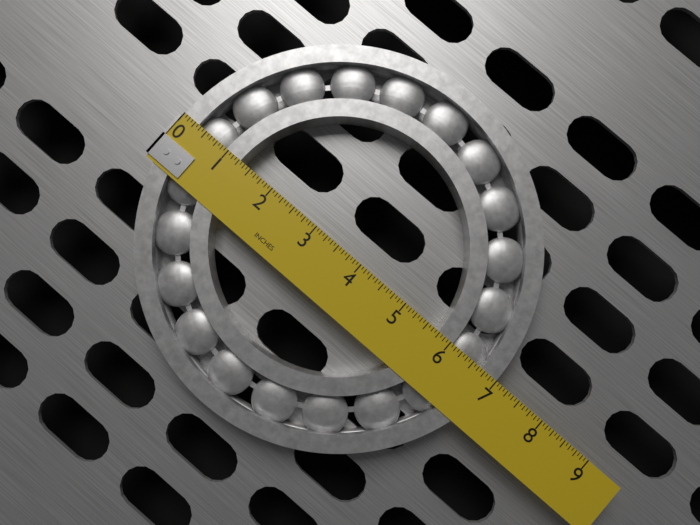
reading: 7.0000 in
